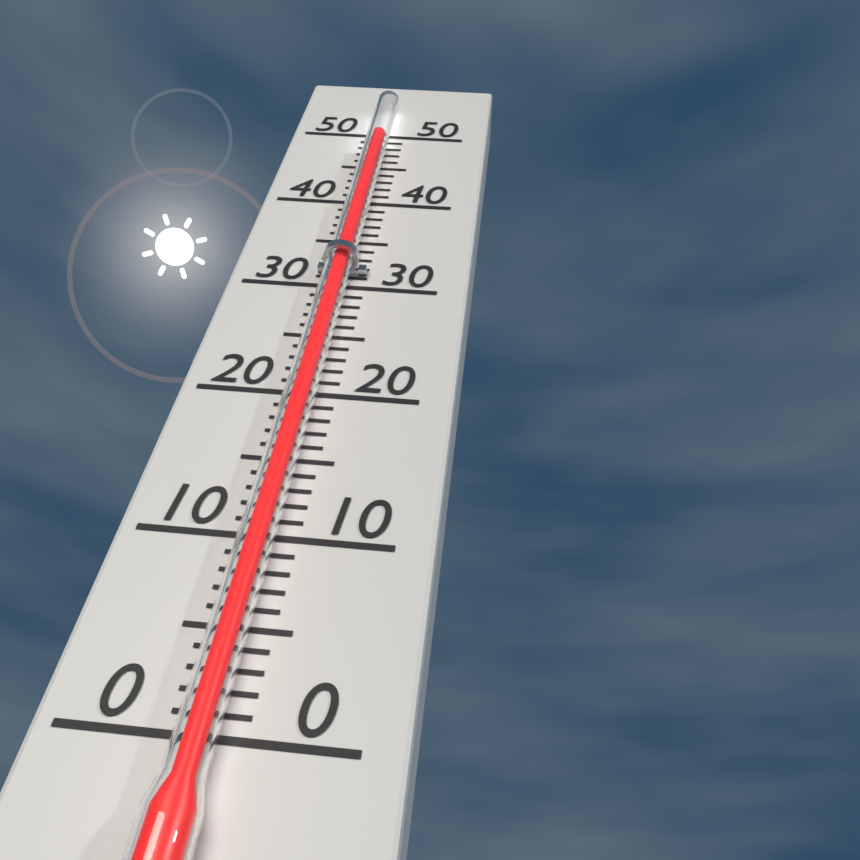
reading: 48 (no unit)
